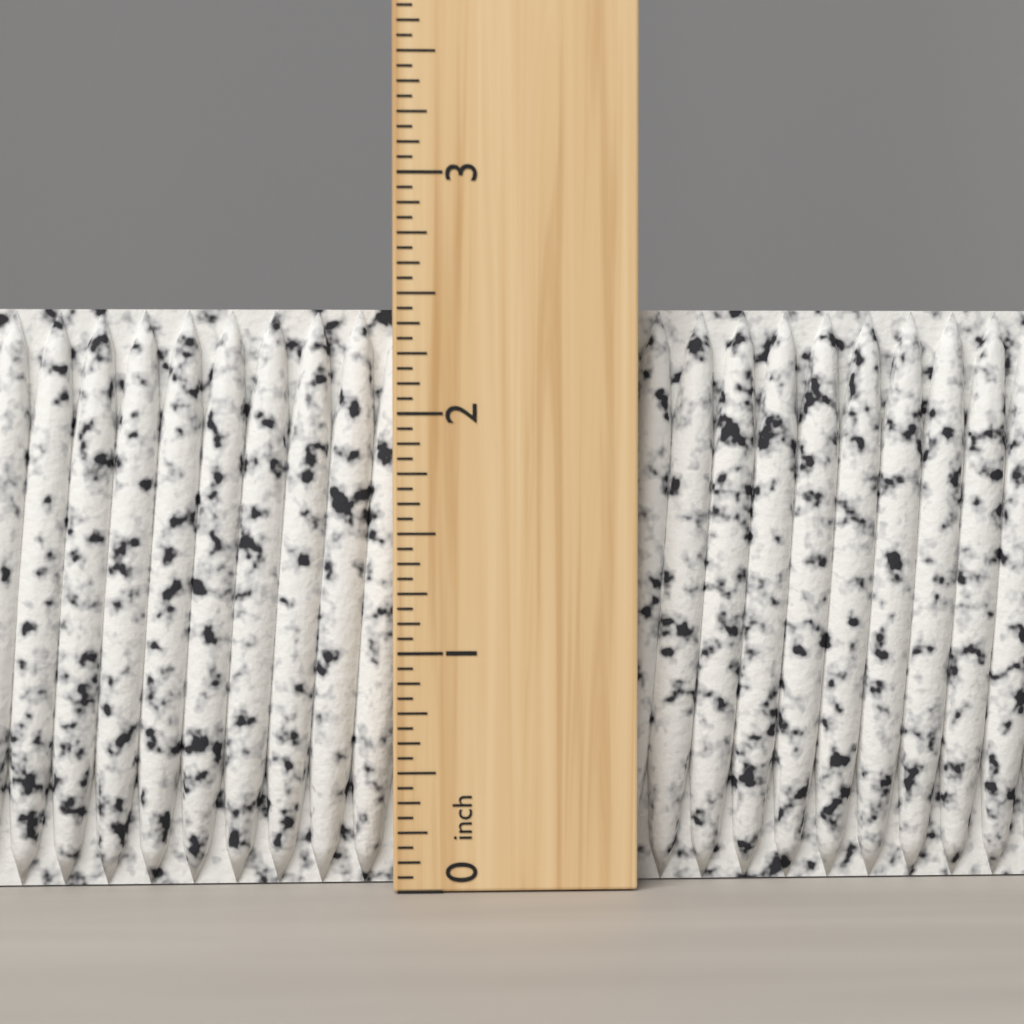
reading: 2.4375 inch
